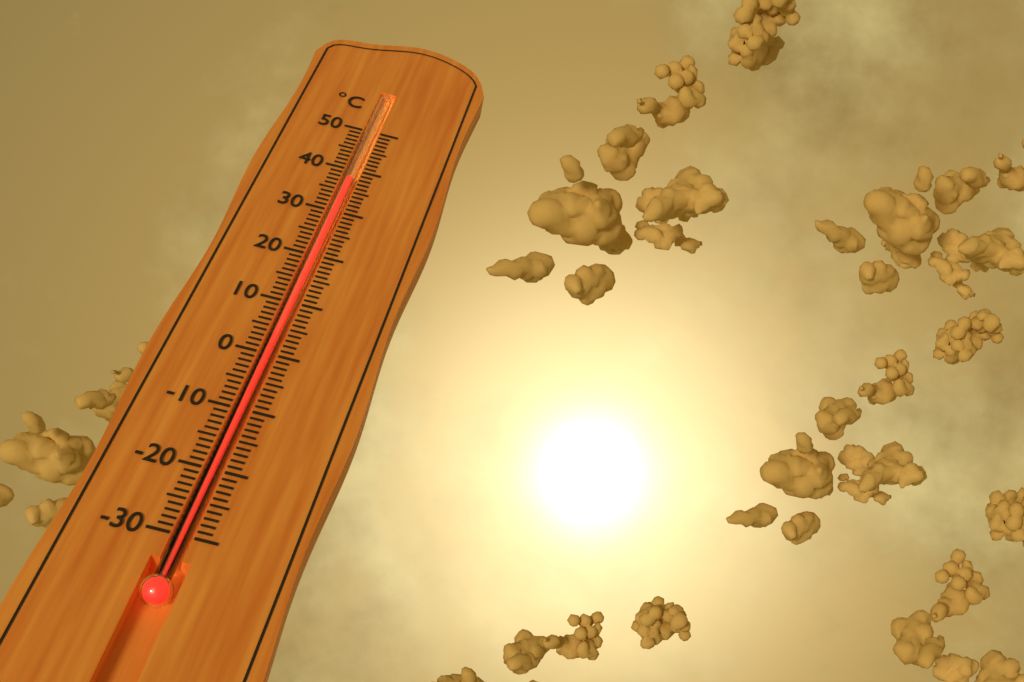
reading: 38 °C
